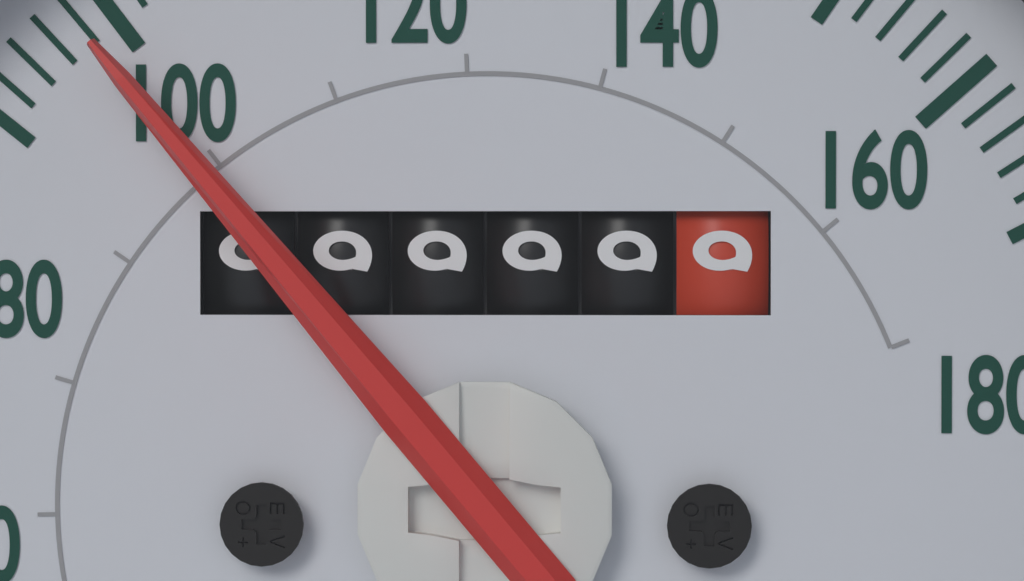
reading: 98 mph
